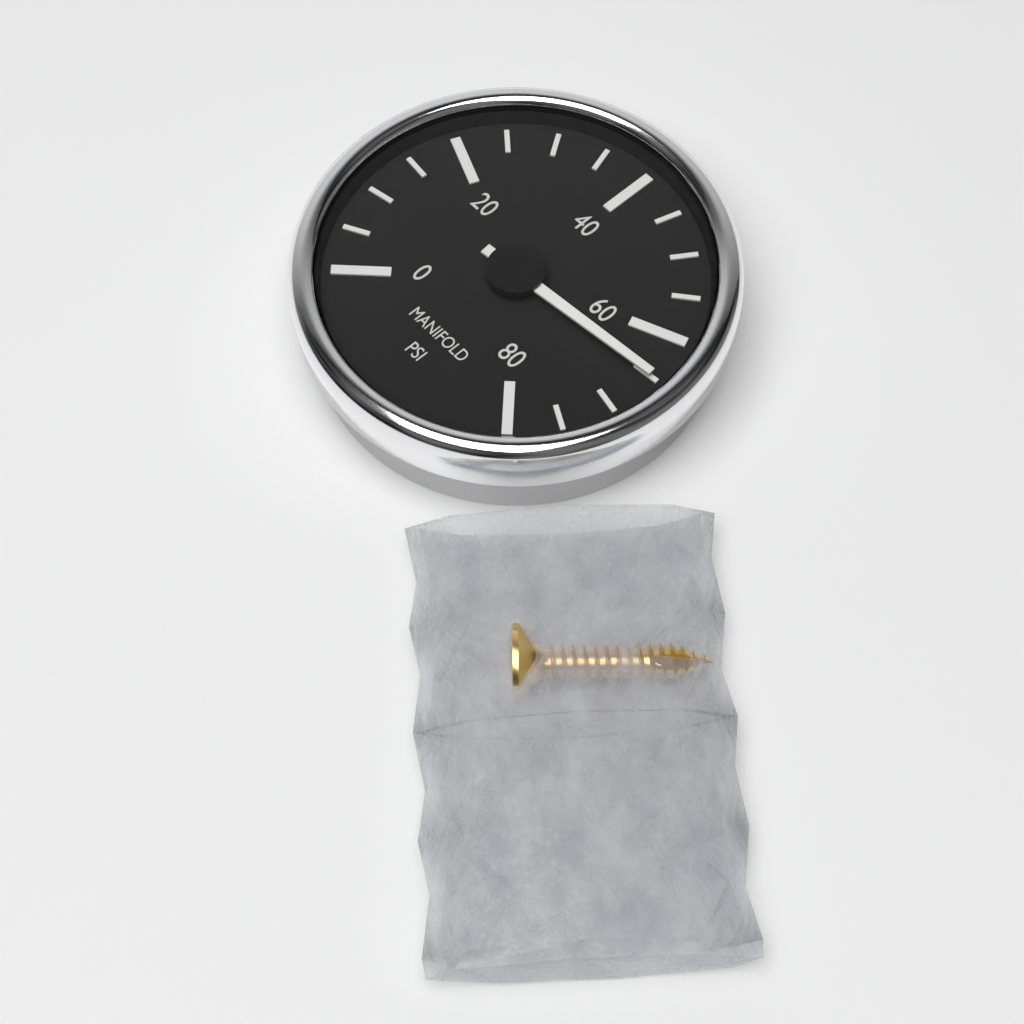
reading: 65 psi
